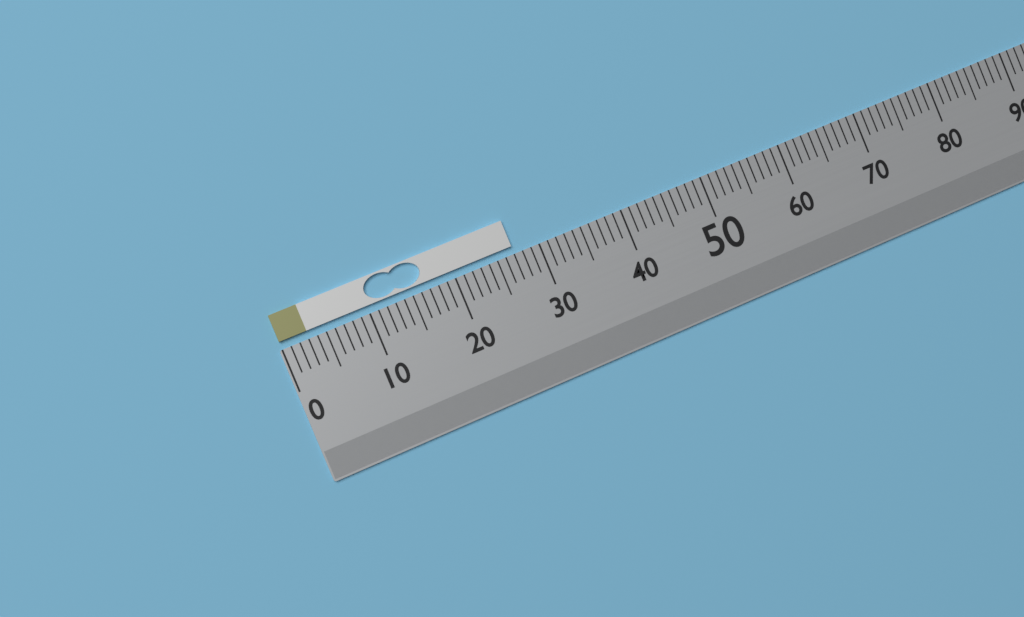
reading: 27 (no unit)
